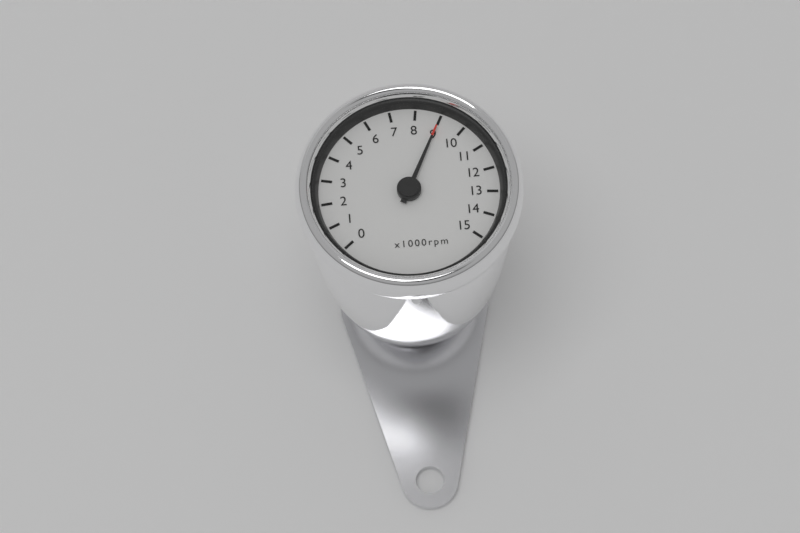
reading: 9000 rpm
